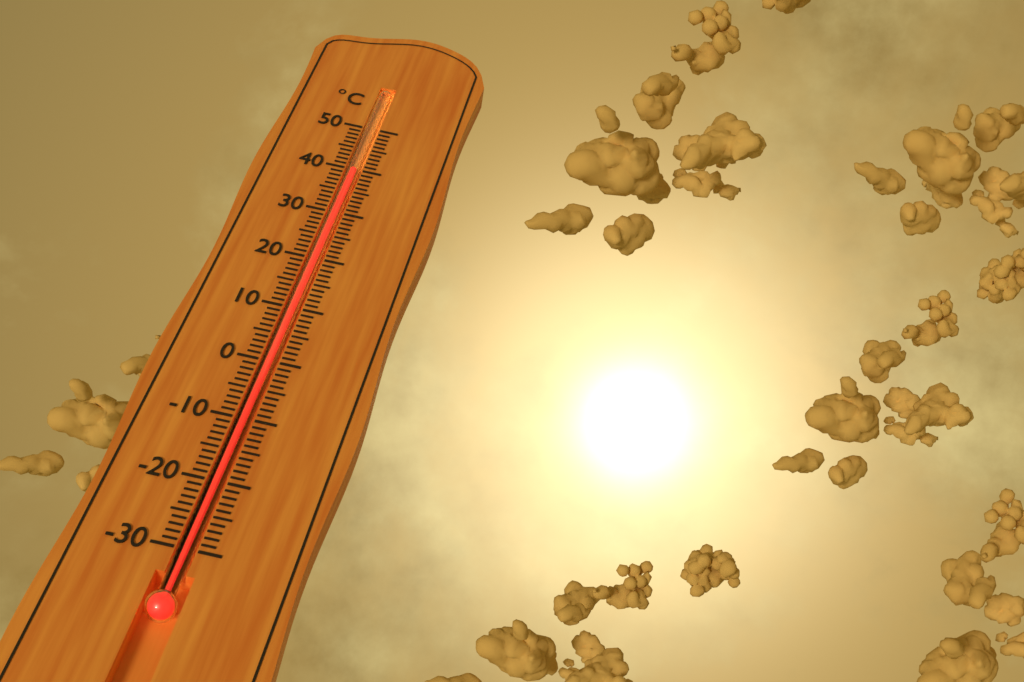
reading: 40 °C
